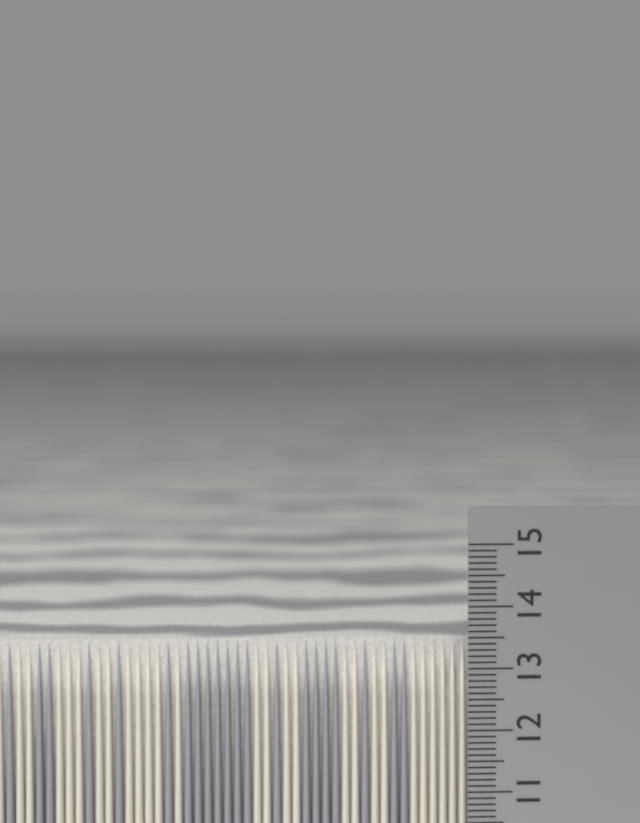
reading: 13.4 cm
